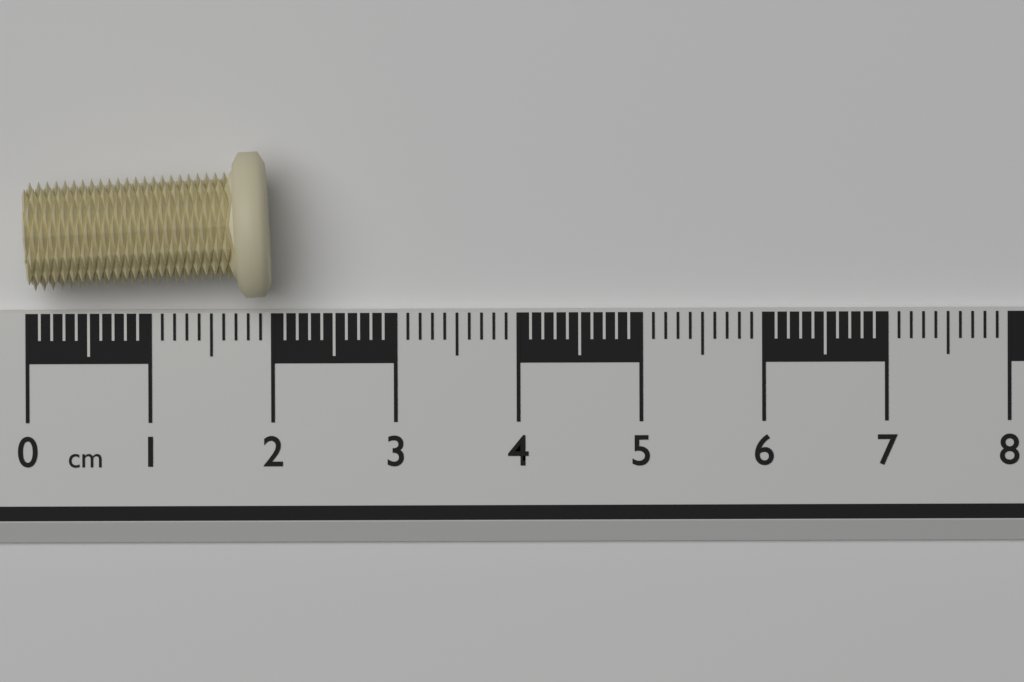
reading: 2.0 cm
